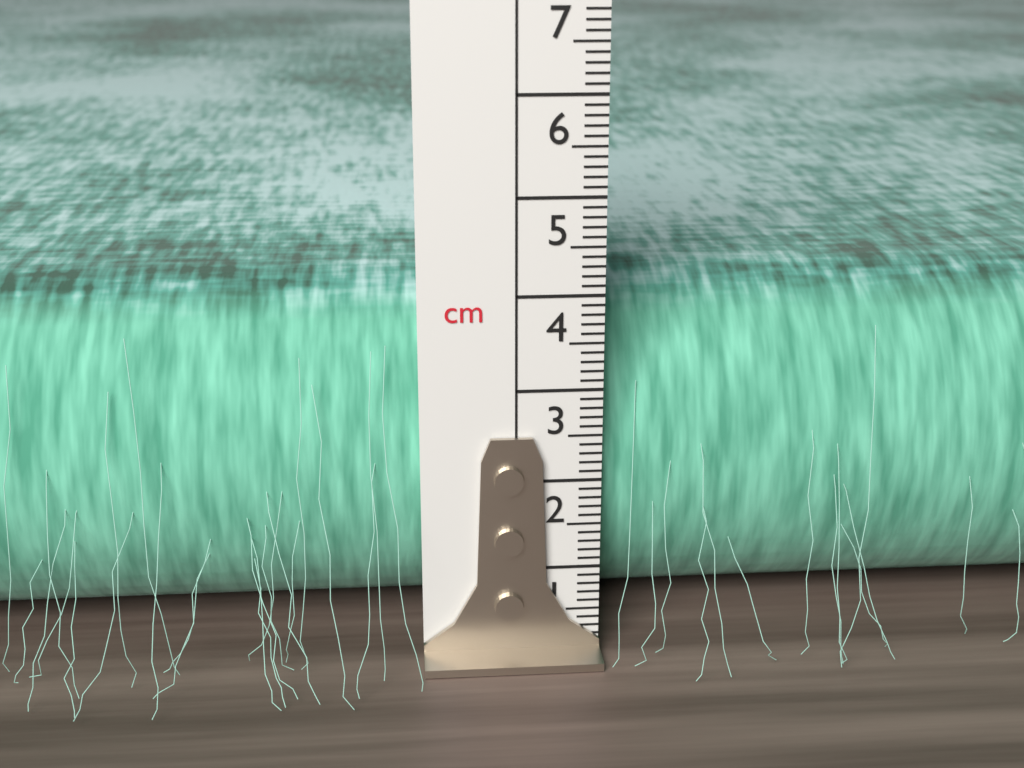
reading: 3.9 cm
